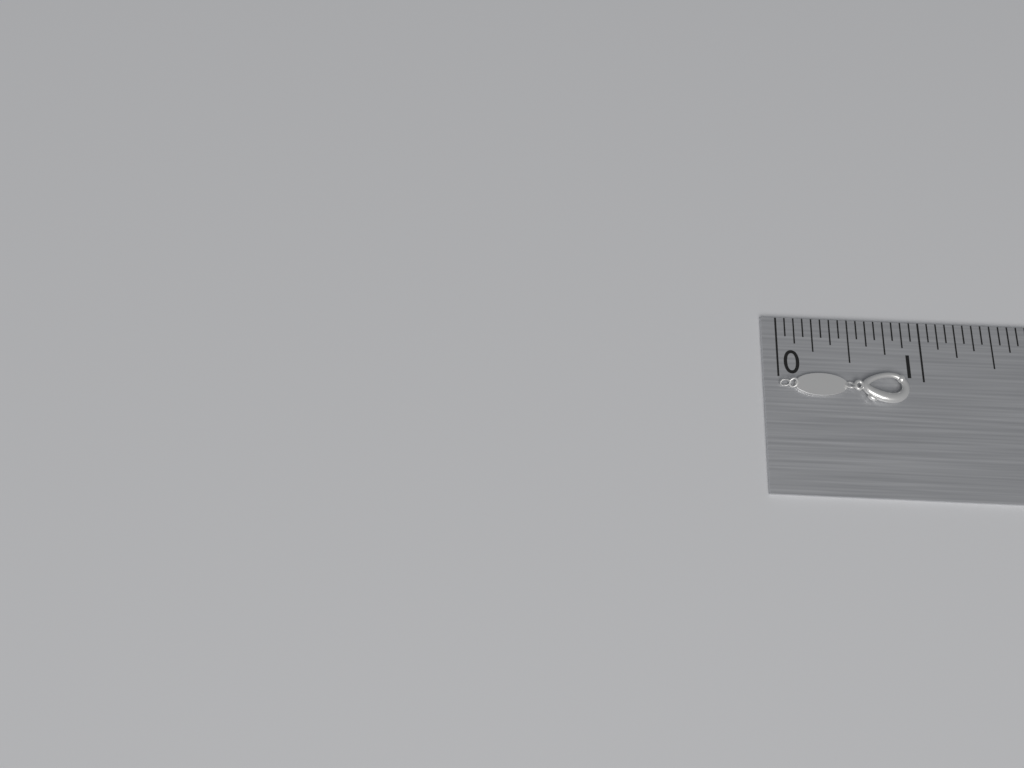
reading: 0.8750 in
